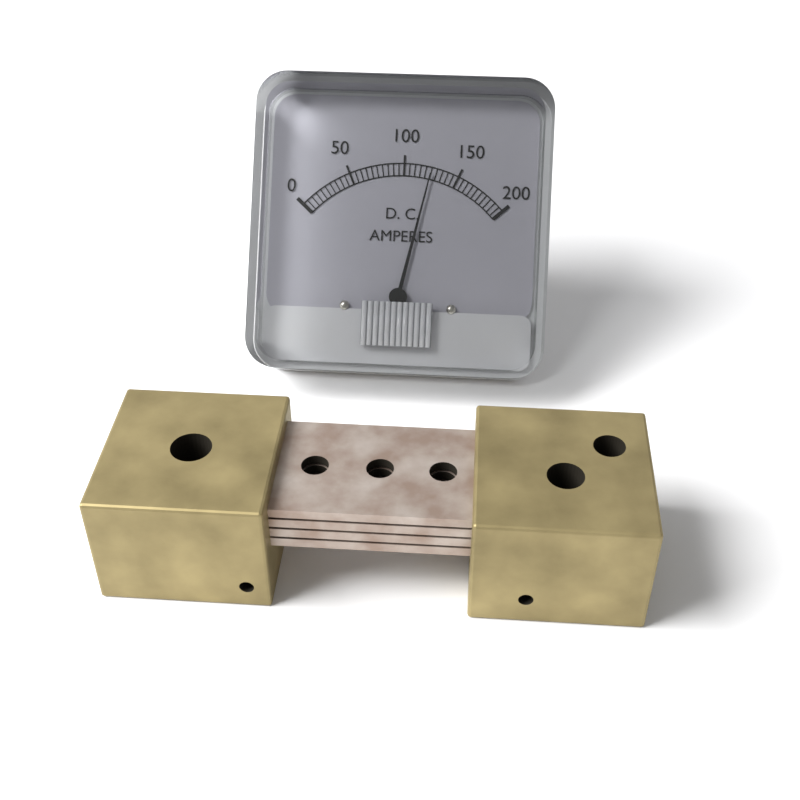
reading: 125 A
